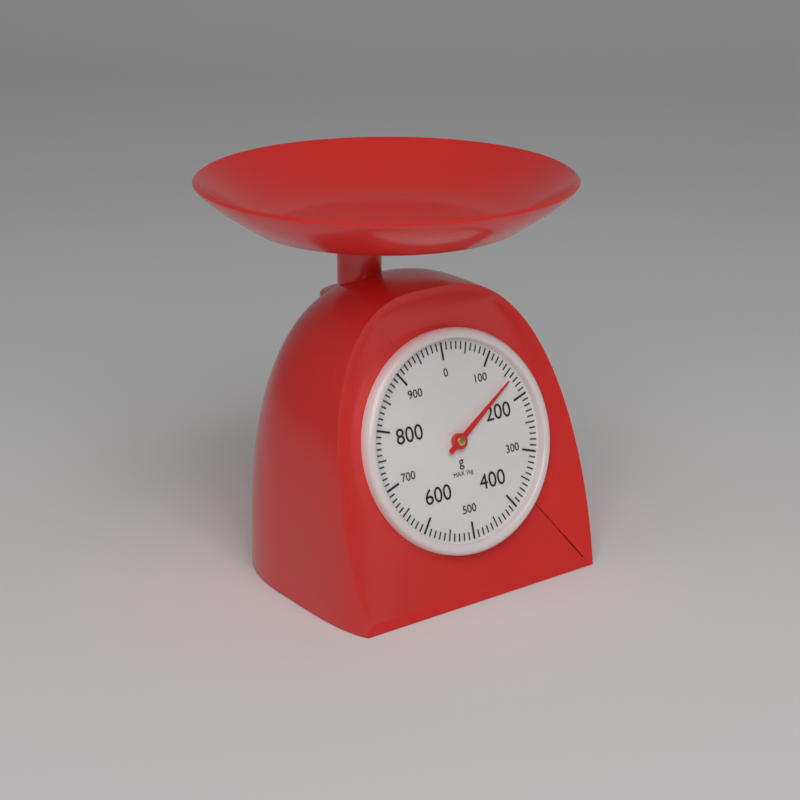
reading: 160 g
